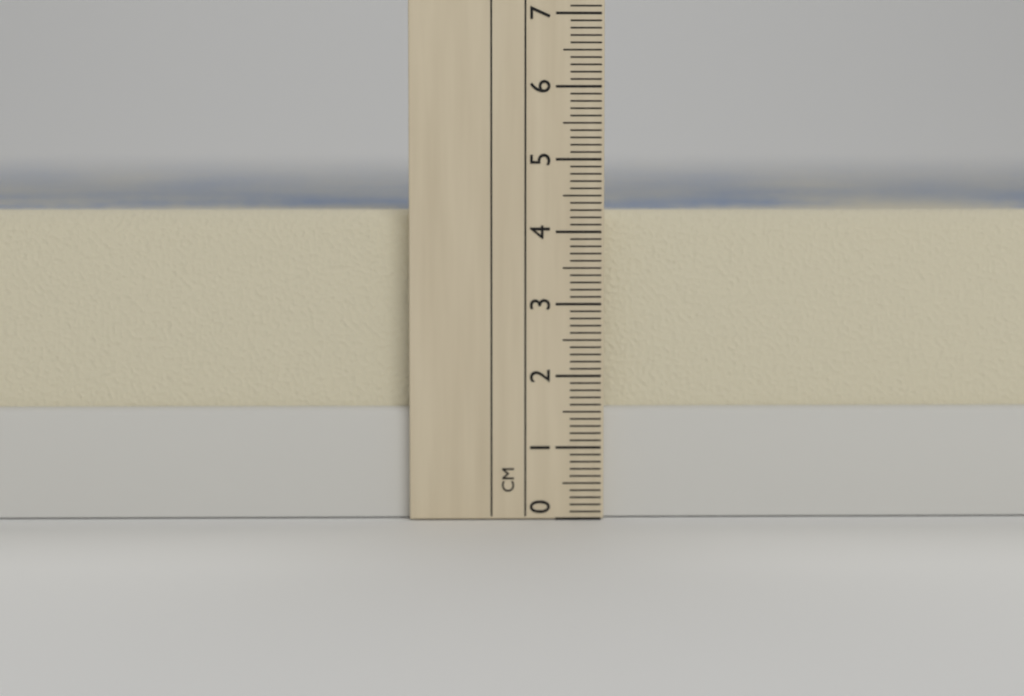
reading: 4.3 cm
